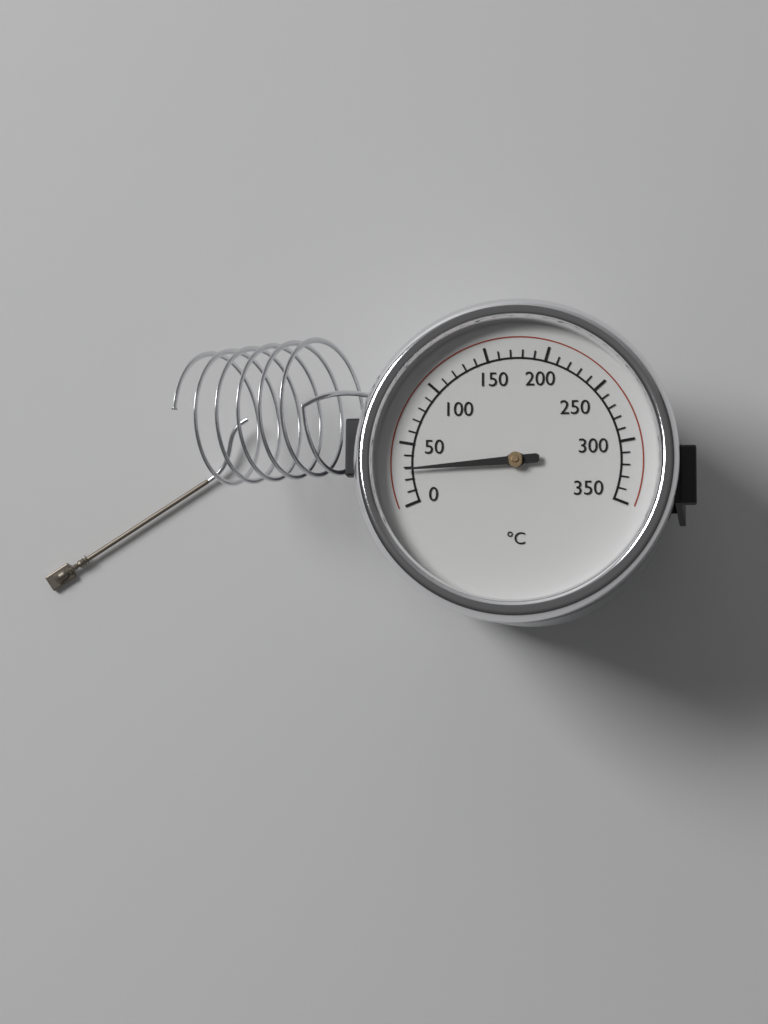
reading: 28 °C
